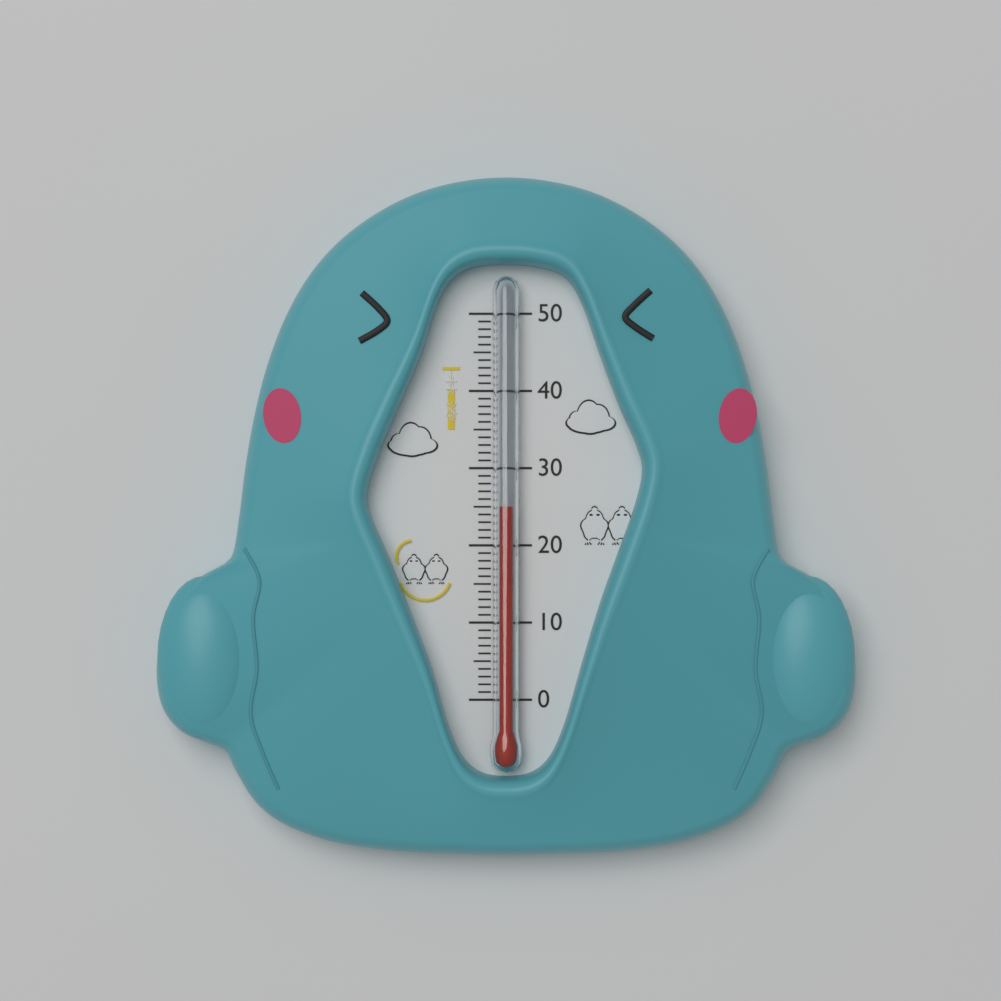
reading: 25 (no unit)
